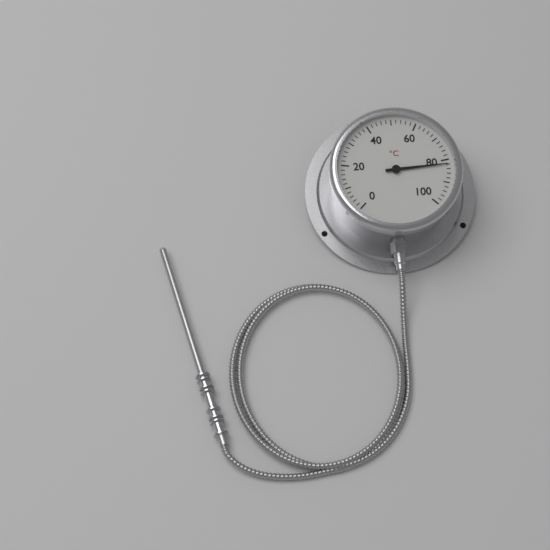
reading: 82 °C
